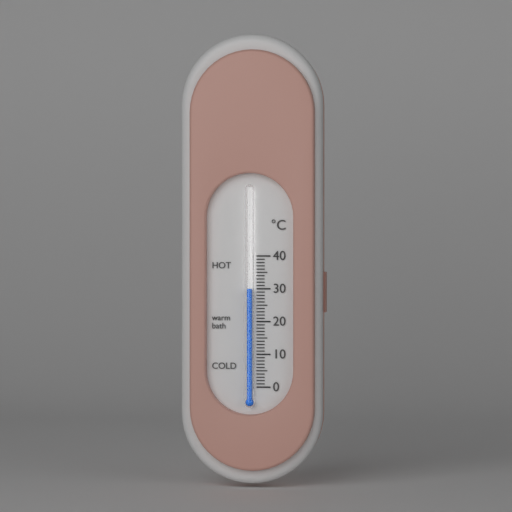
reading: 30 °C
